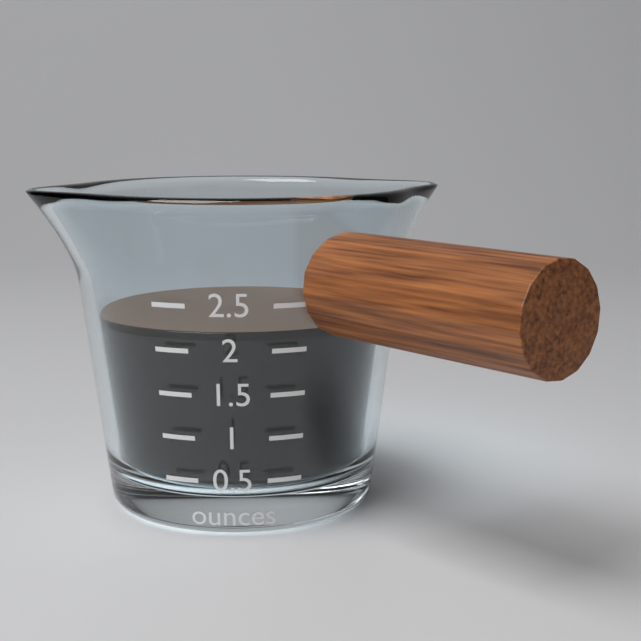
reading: 2.2 ounces
